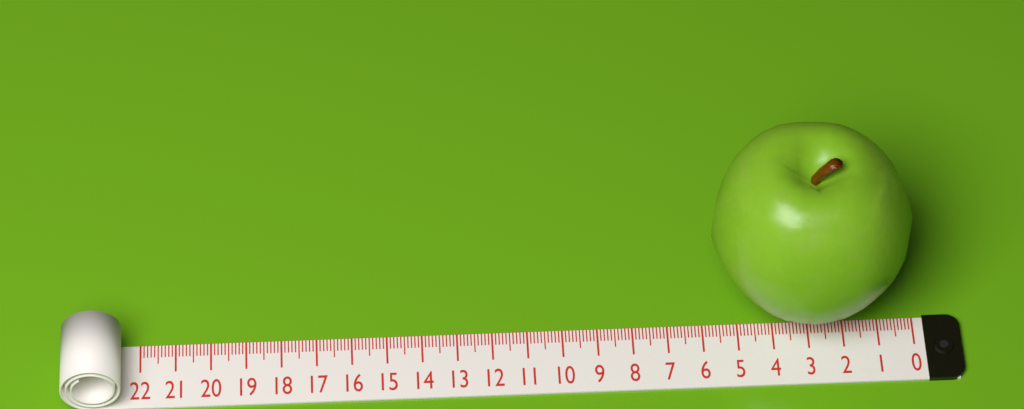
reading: 5.7 (no unit)
